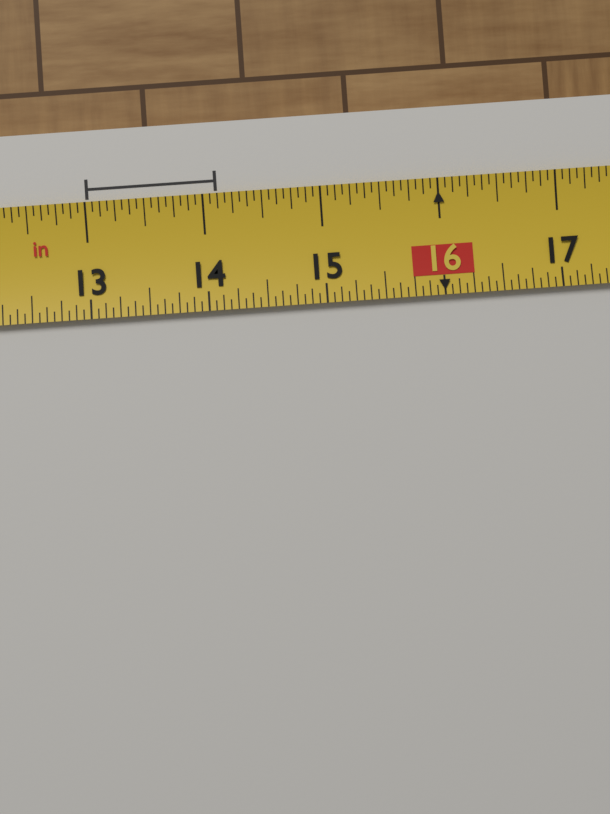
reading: 14.1250 in
